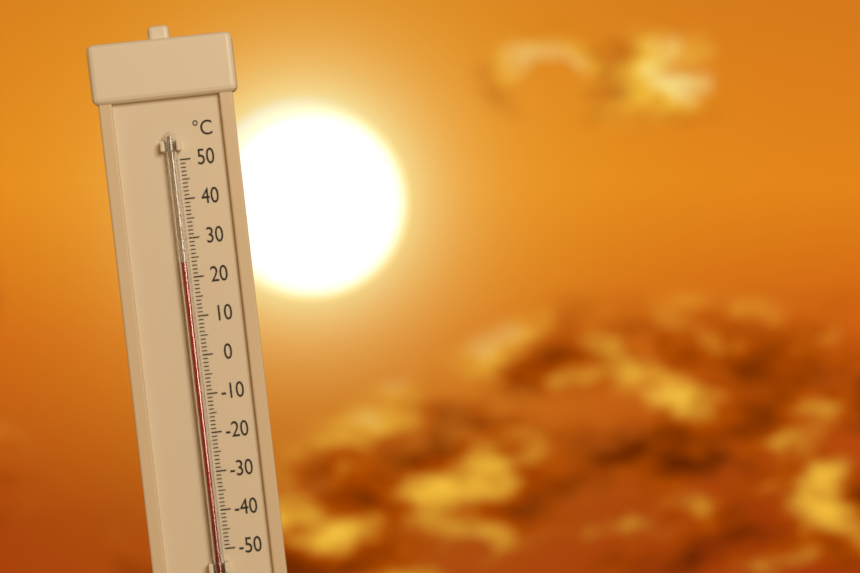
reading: 24 °C
